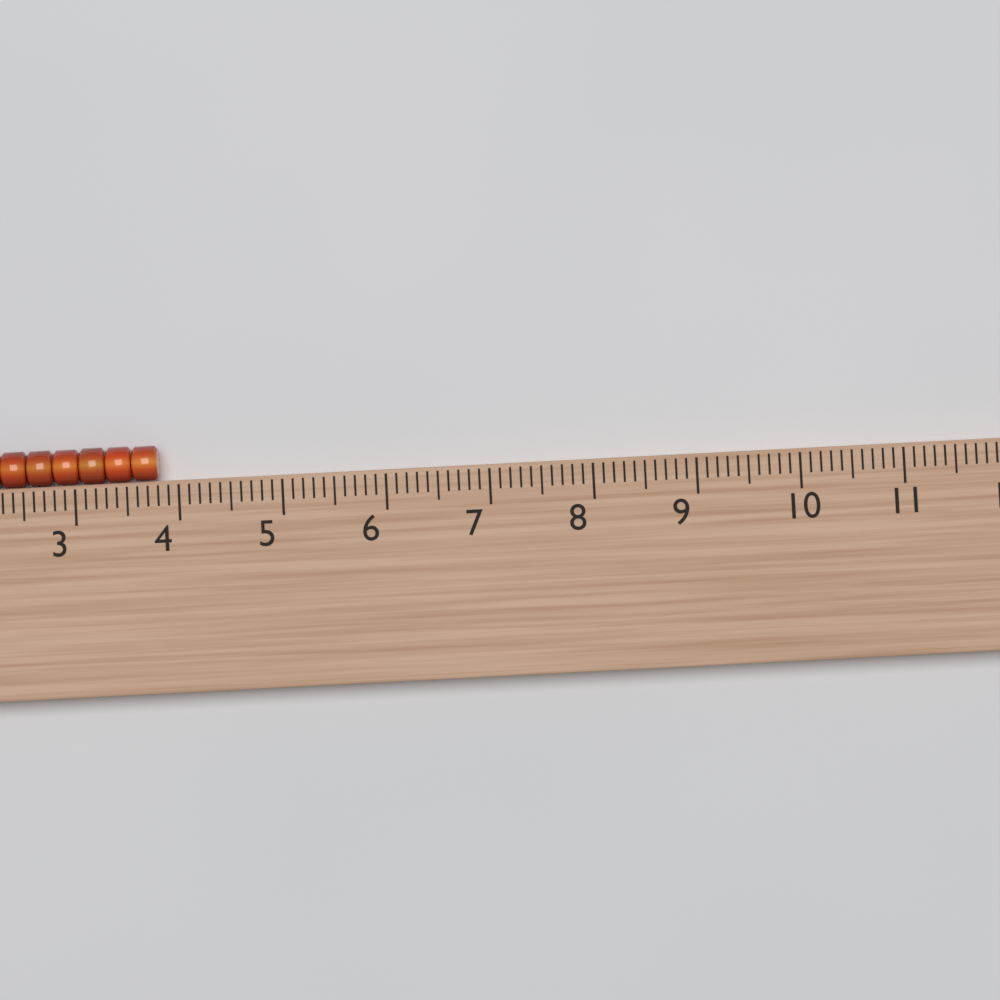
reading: 3.8 (no unit)
